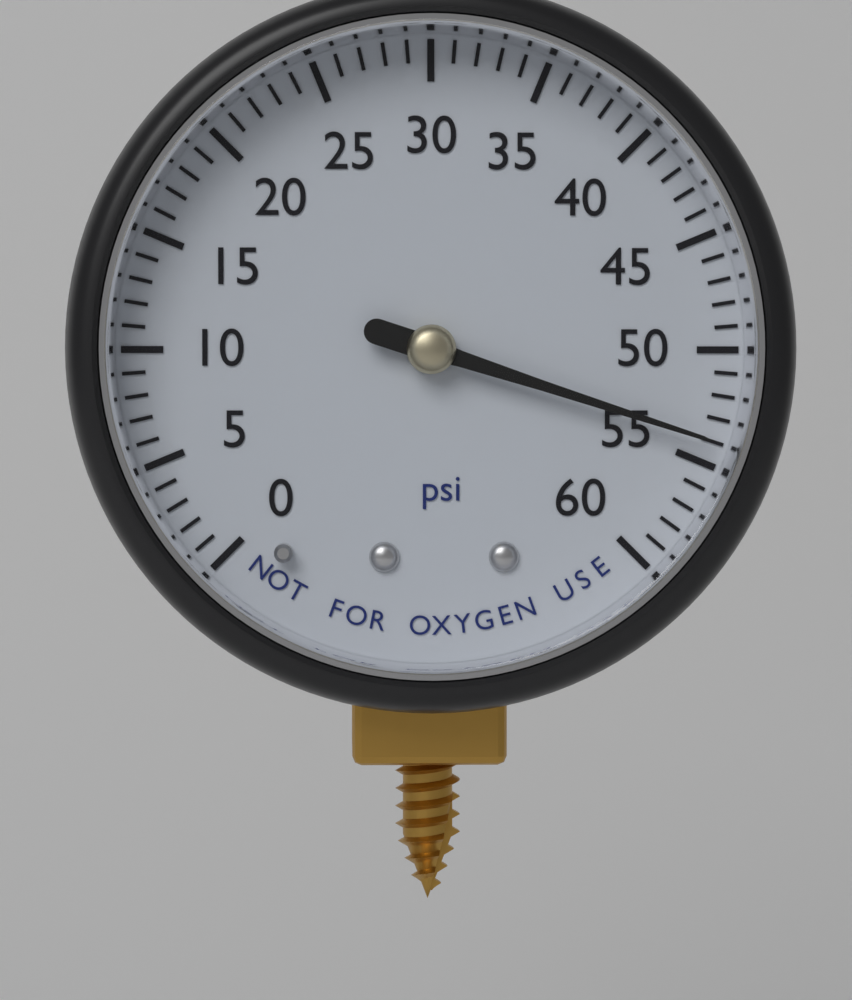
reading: 54 psi
